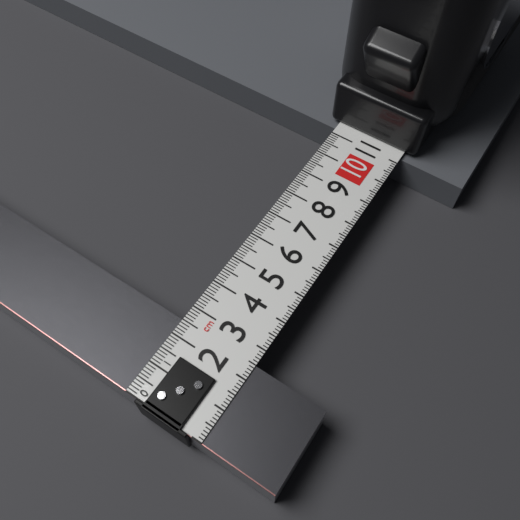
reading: 2.5 cm
